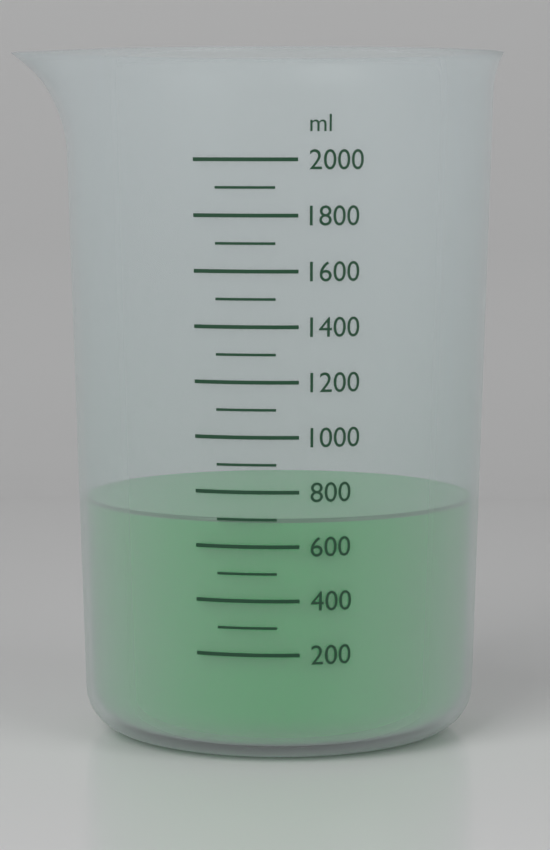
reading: 700 ml
